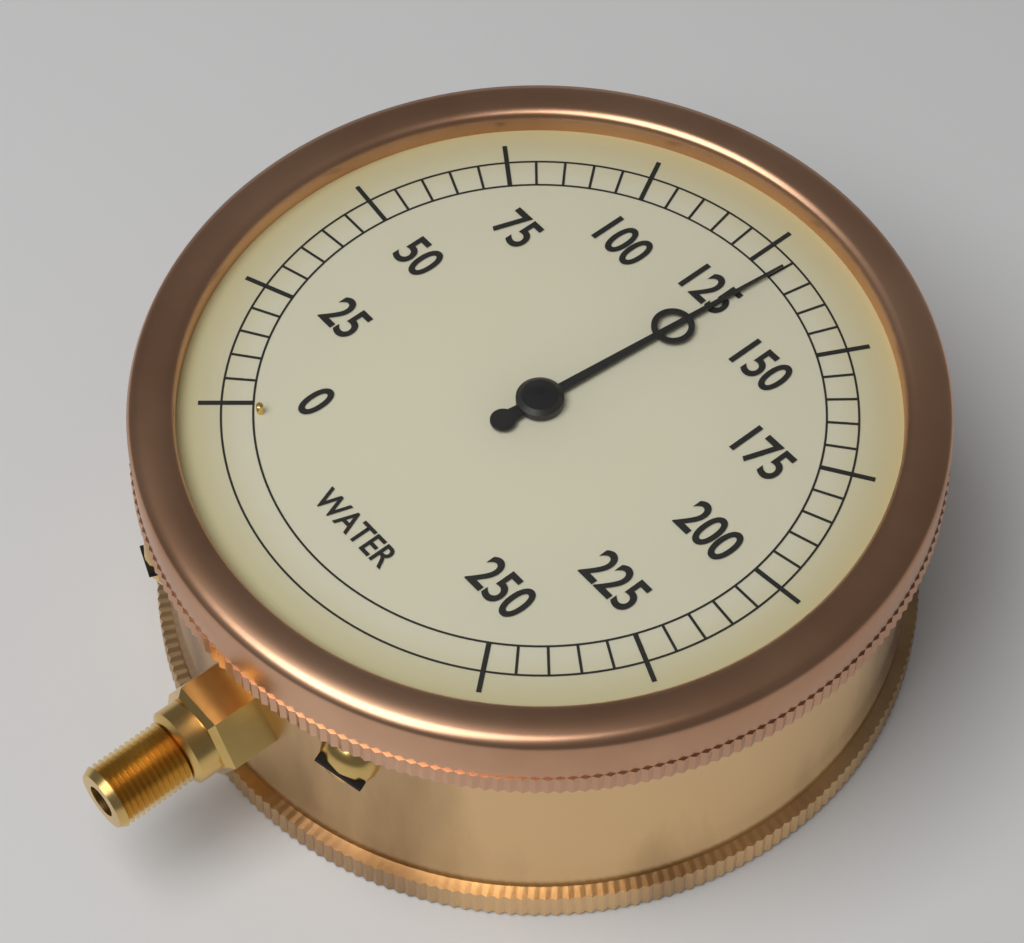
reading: 130 (no unit)
